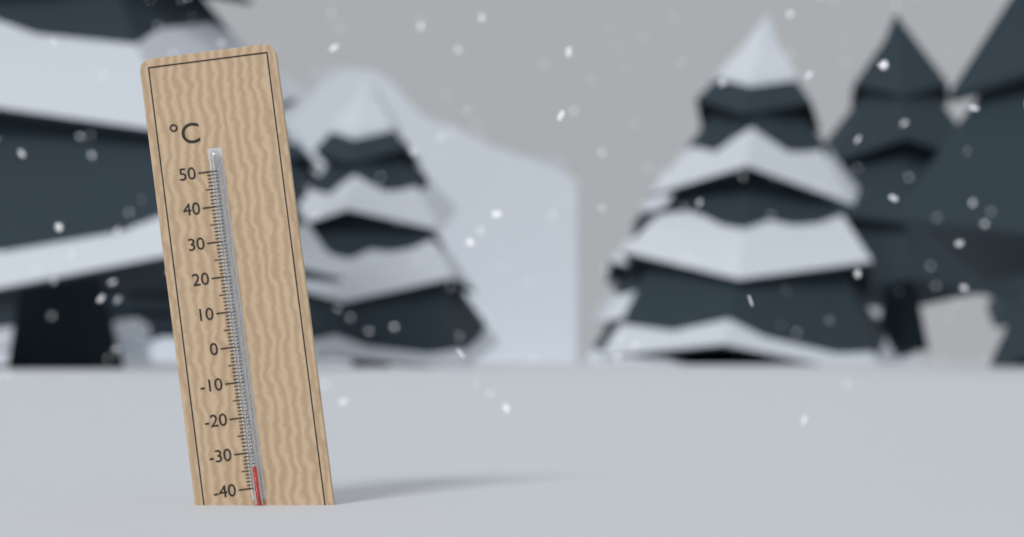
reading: -34 °C
